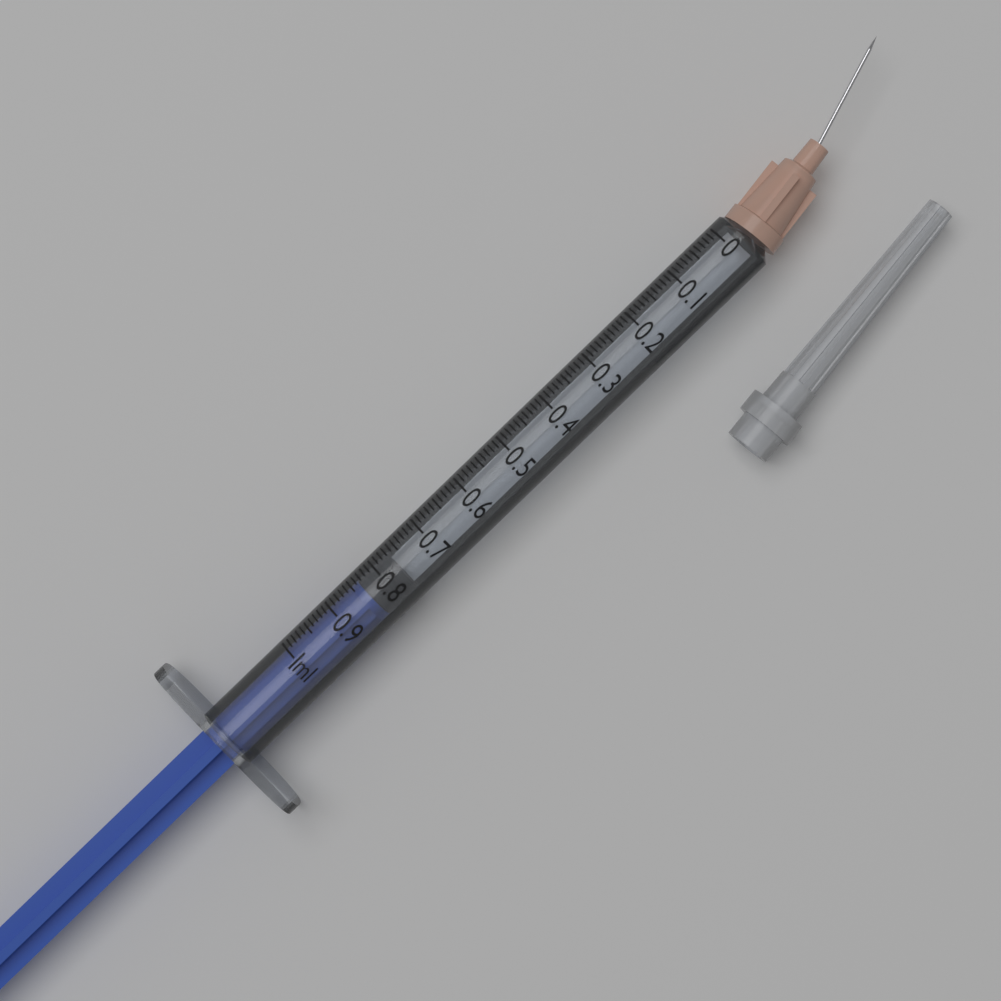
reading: 0.77 ml
